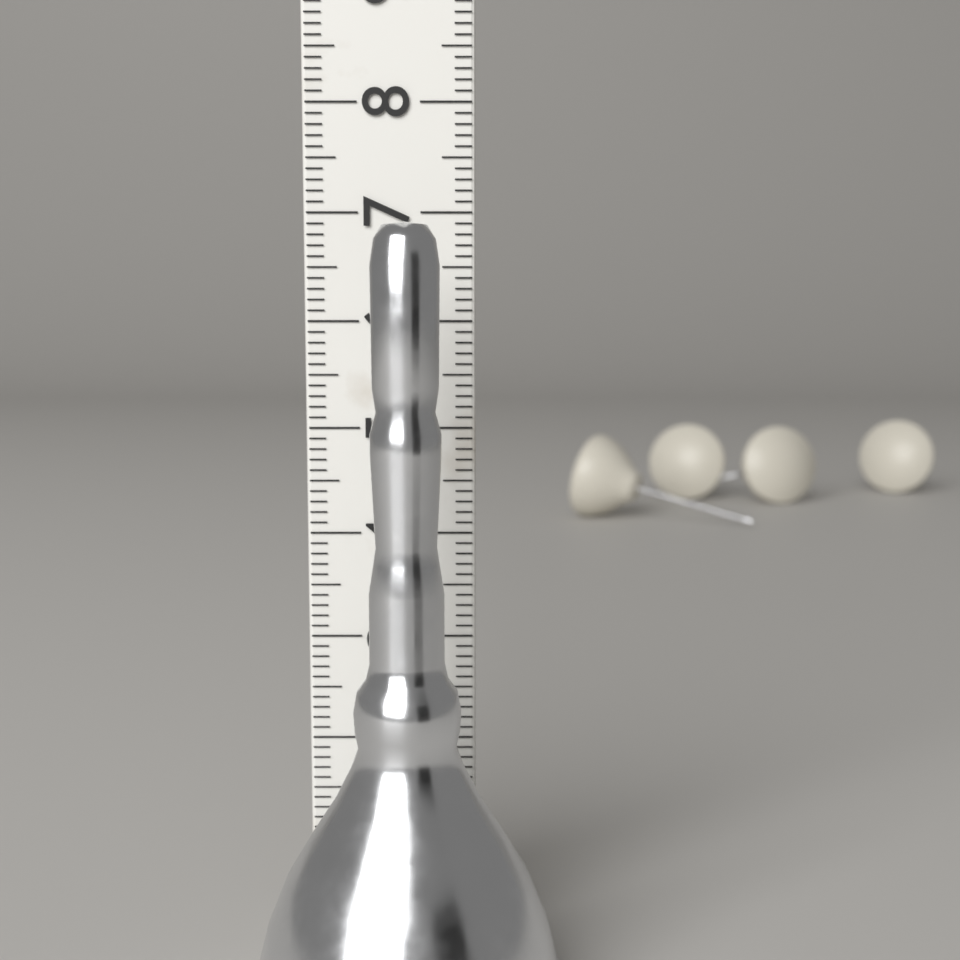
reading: 6.8 cm
